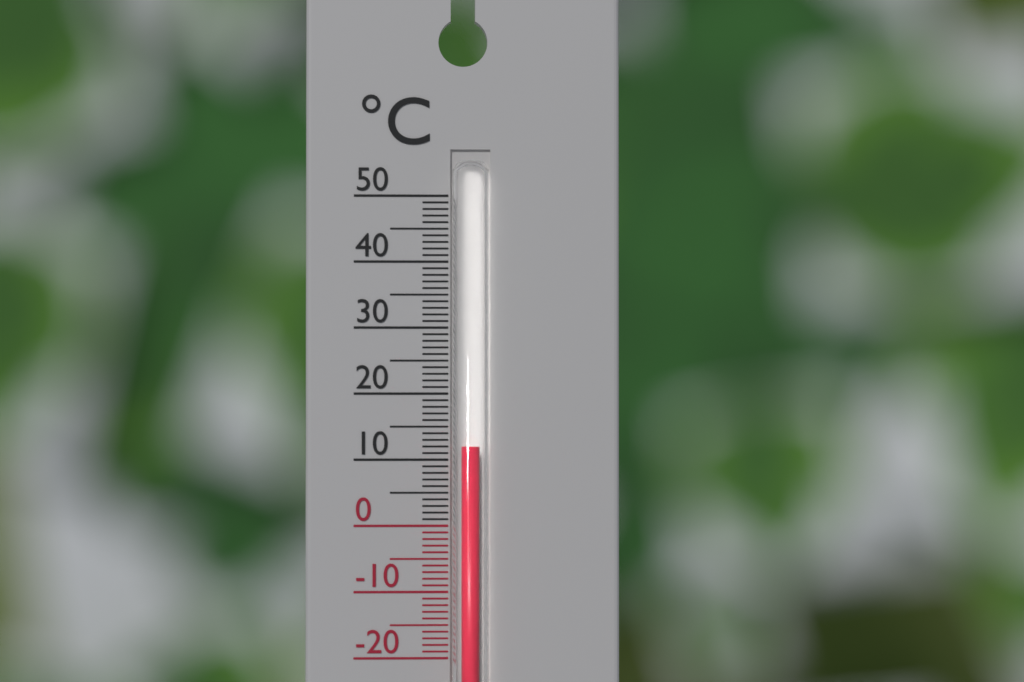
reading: 12 °C
